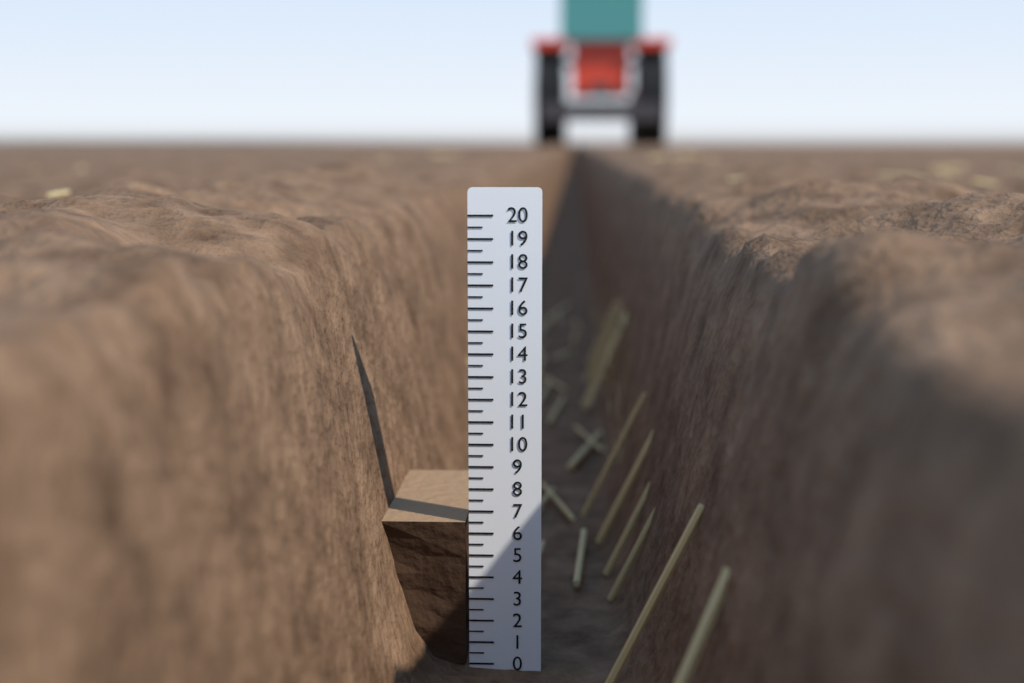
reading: 6.5 (no unit)
